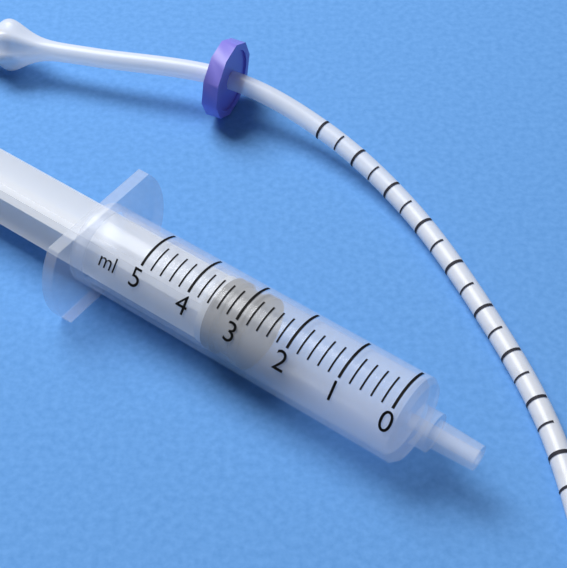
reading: 2.8 ml
